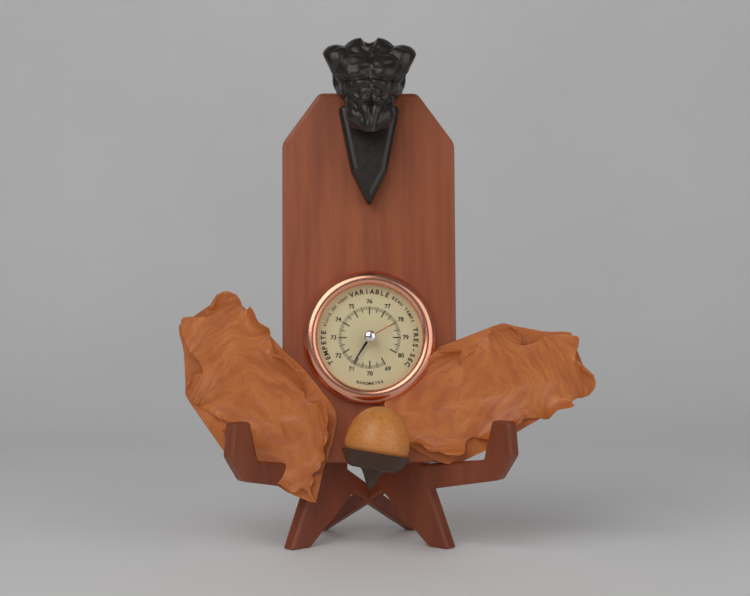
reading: 71.1 (no unit)
